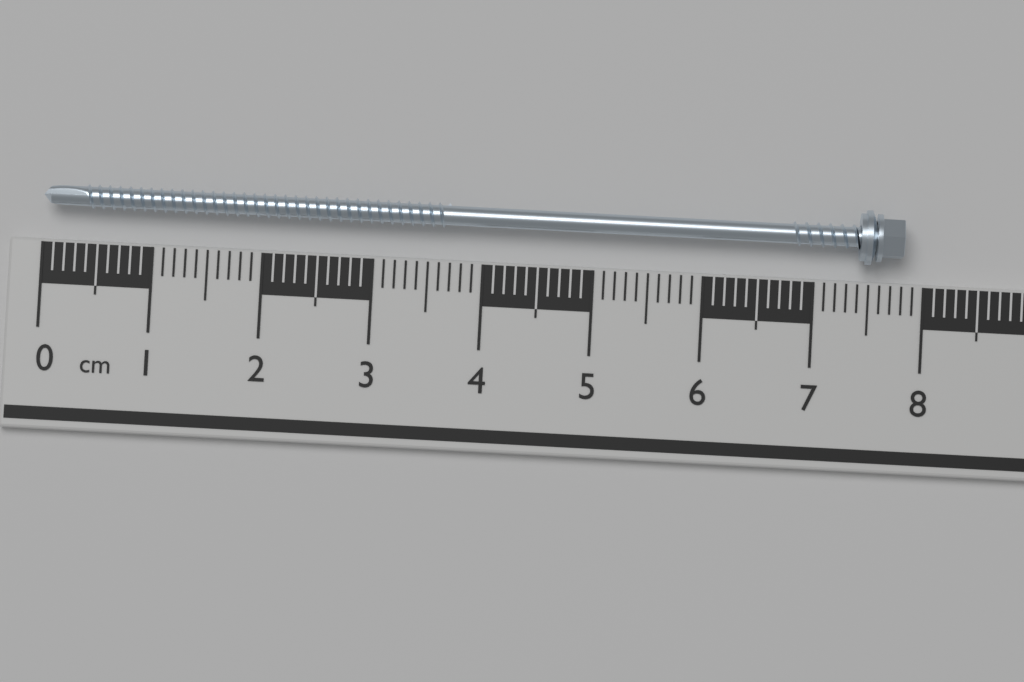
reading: 7.8 cm
